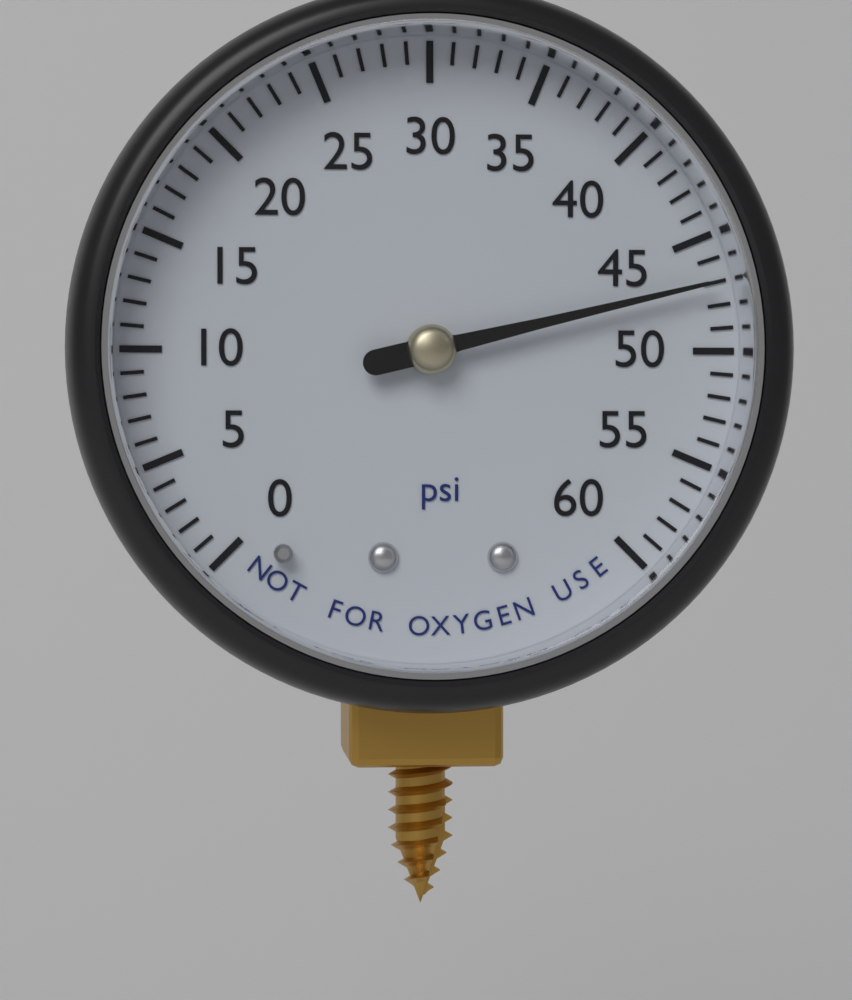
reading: 47 psi
